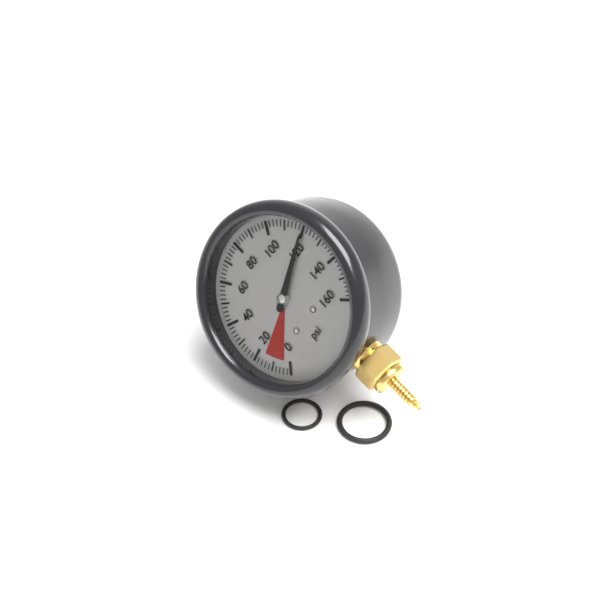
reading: 120 psi
